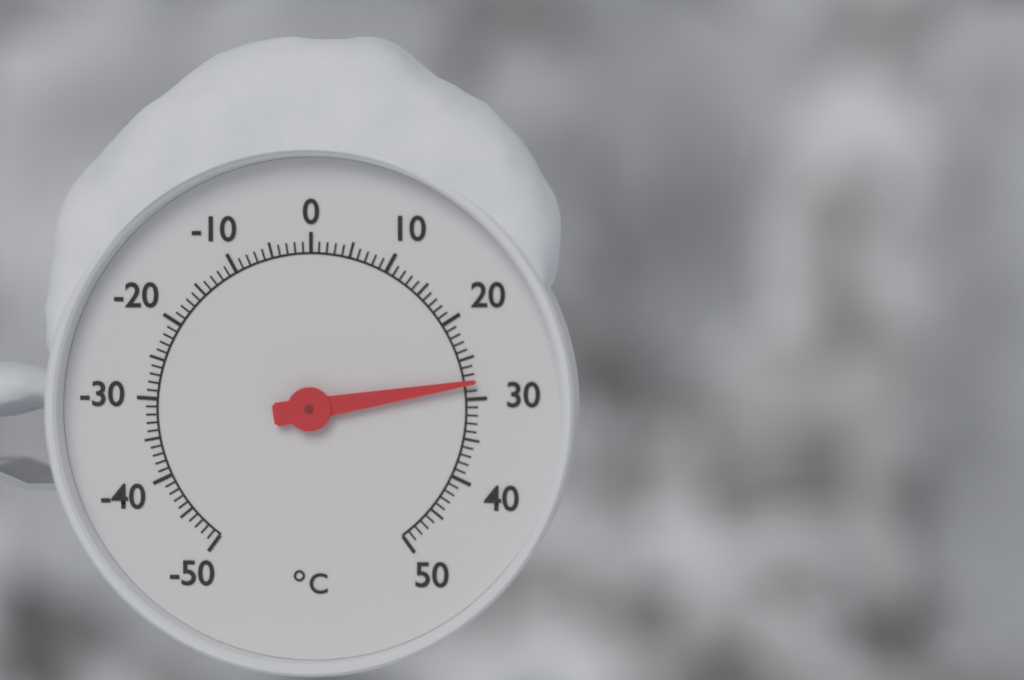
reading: 28 °C
